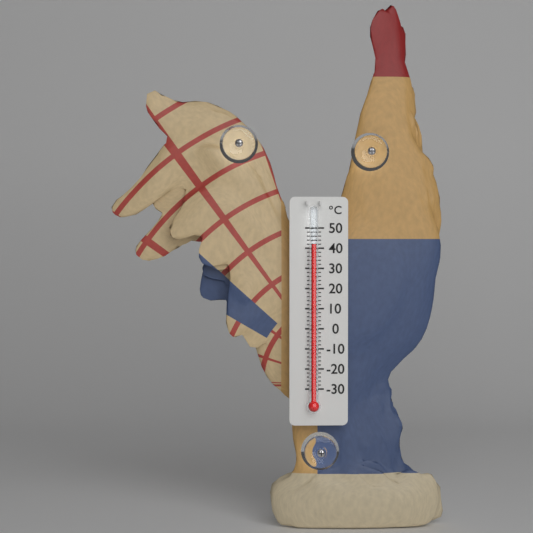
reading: 42 °C
